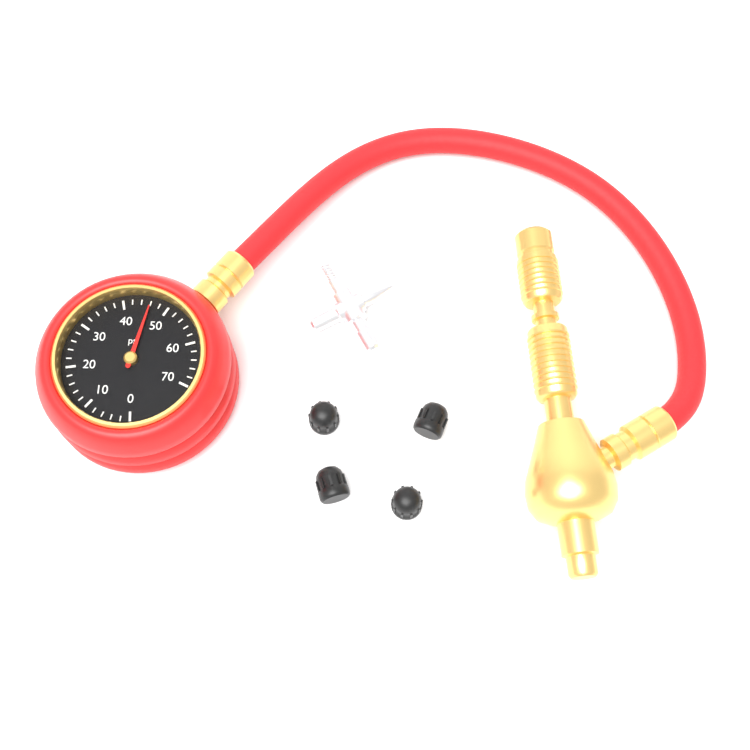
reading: 46 psi
